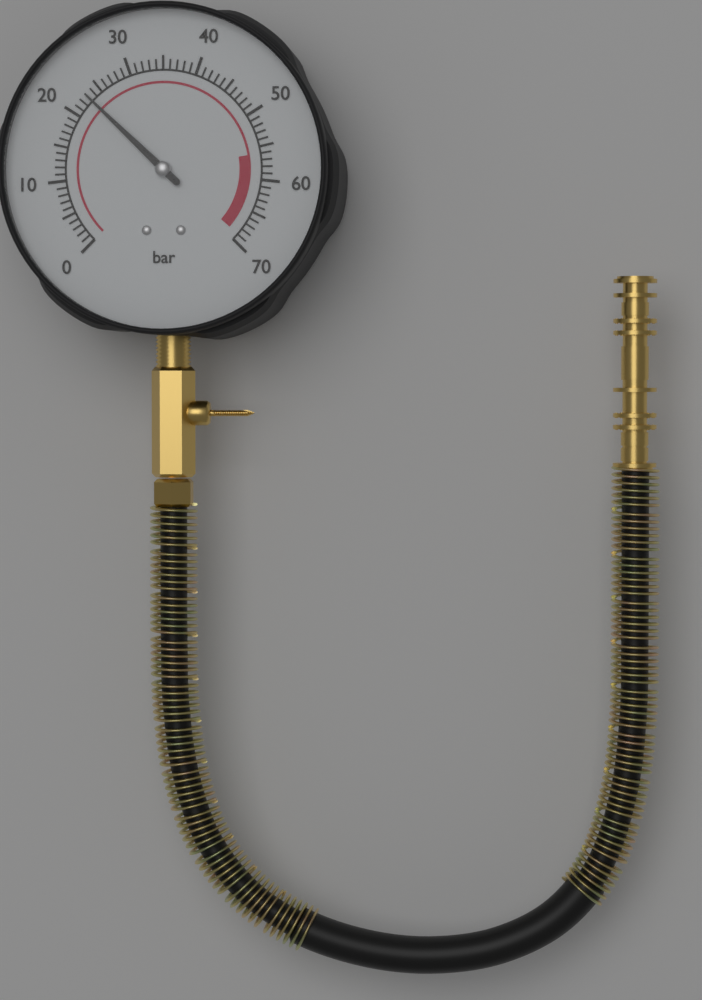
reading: 23 bar
